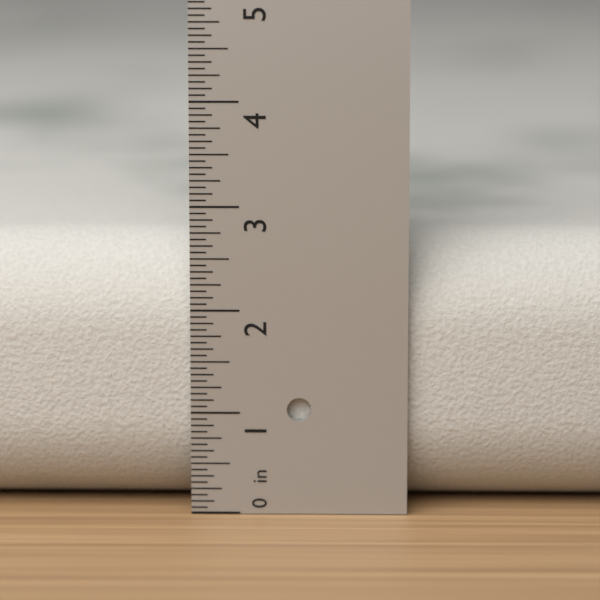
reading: 2.6875 in
